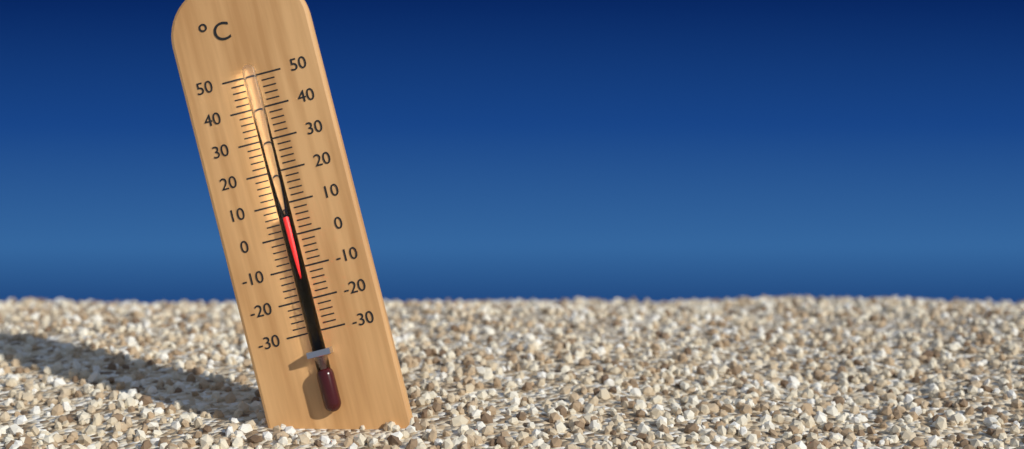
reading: 6 °C
